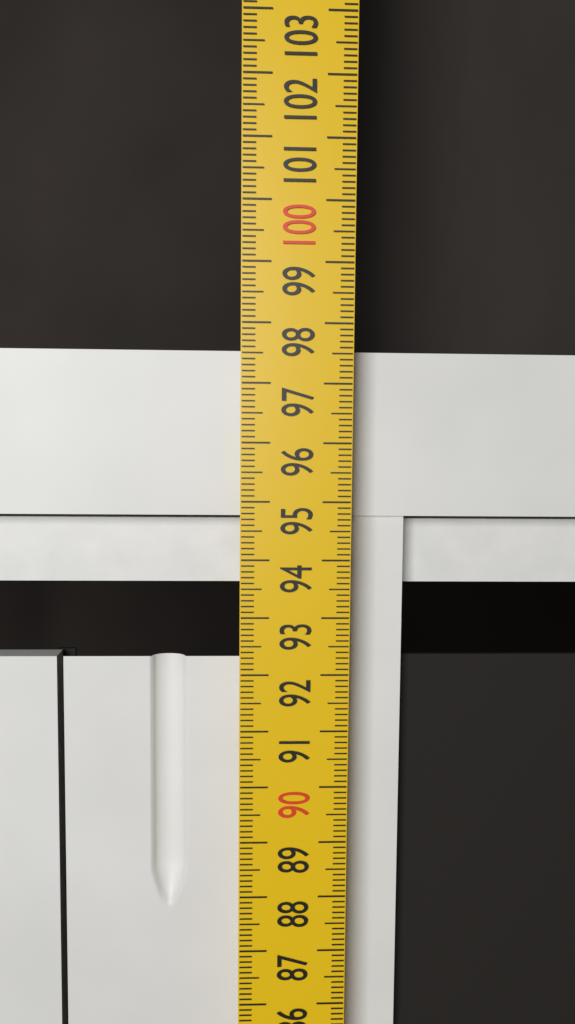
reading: 97.6 cm
